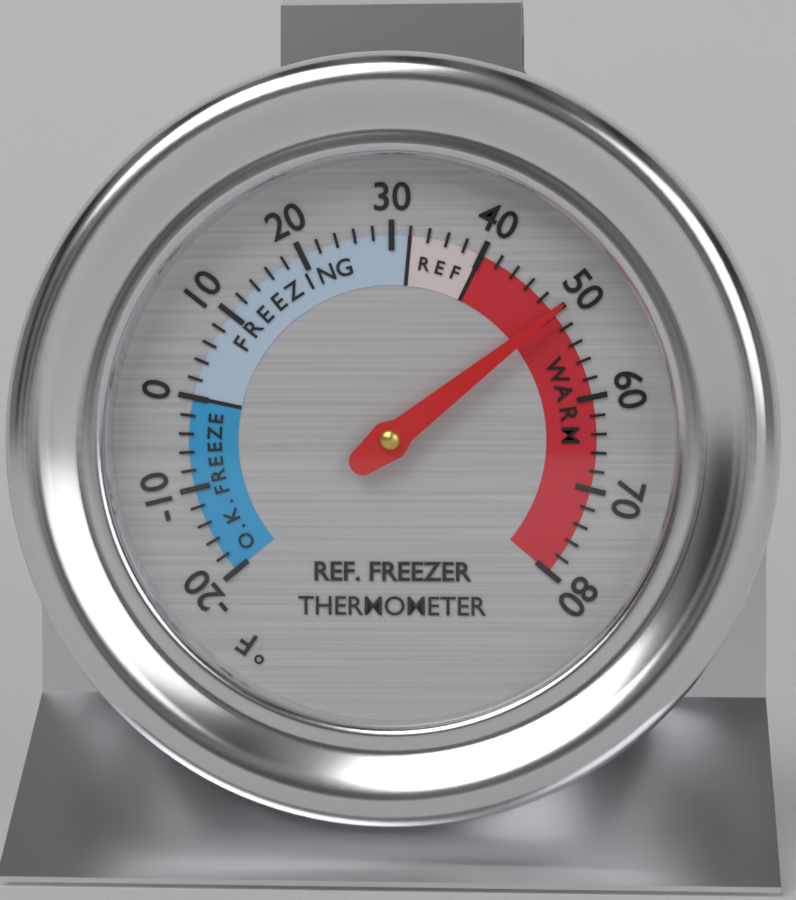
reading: 50 °F
